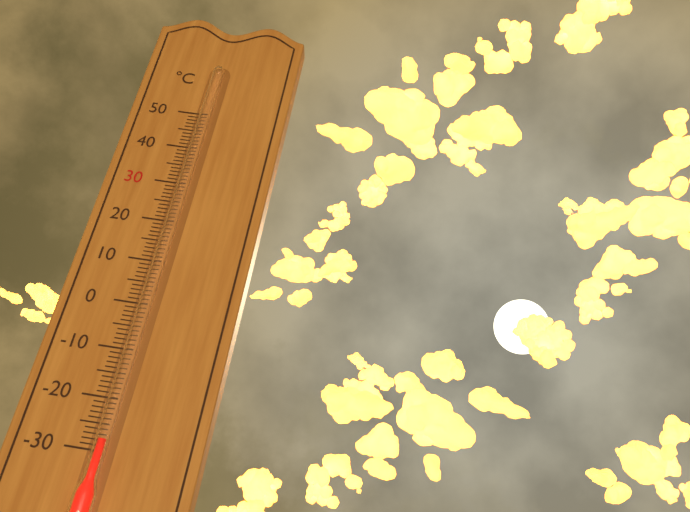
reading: -28 °C
